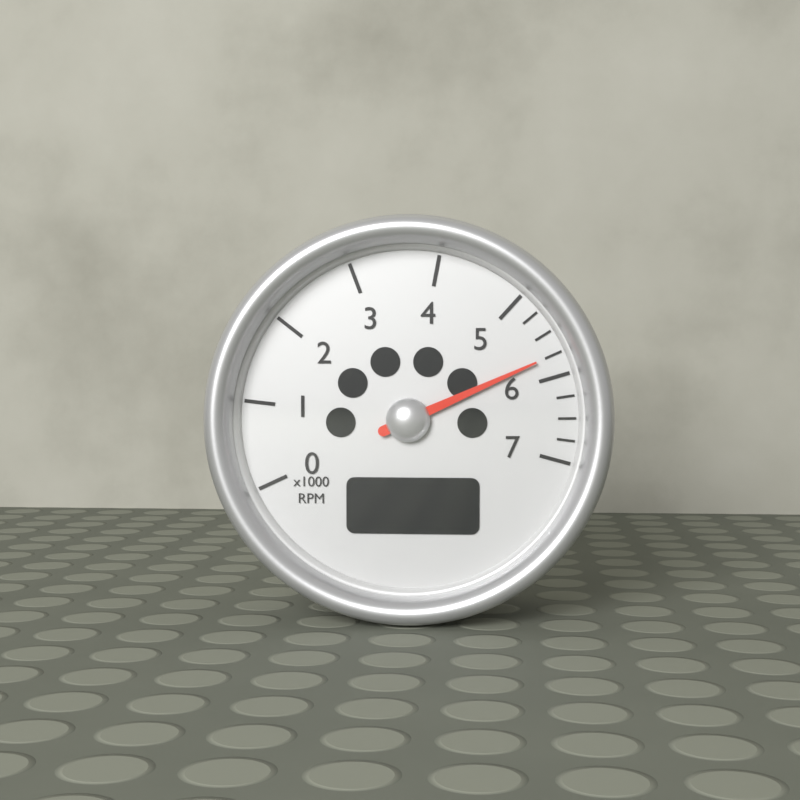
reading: 5.75 x1000 RPM
